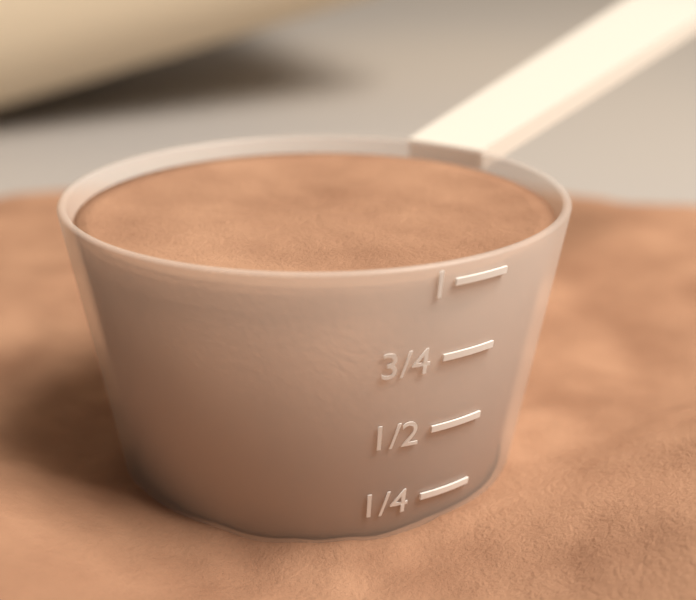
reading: 1.00 (no unit)
